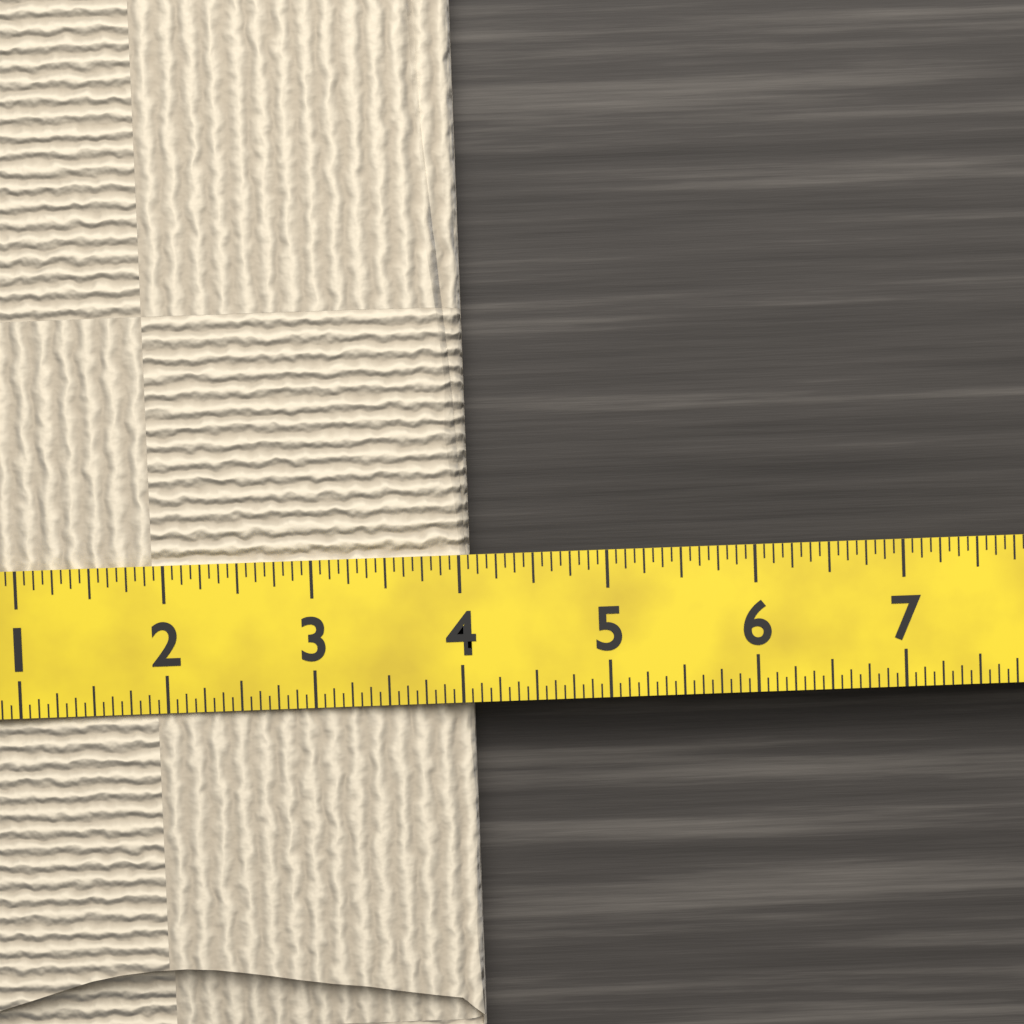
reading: 4.0625 (no unit)
